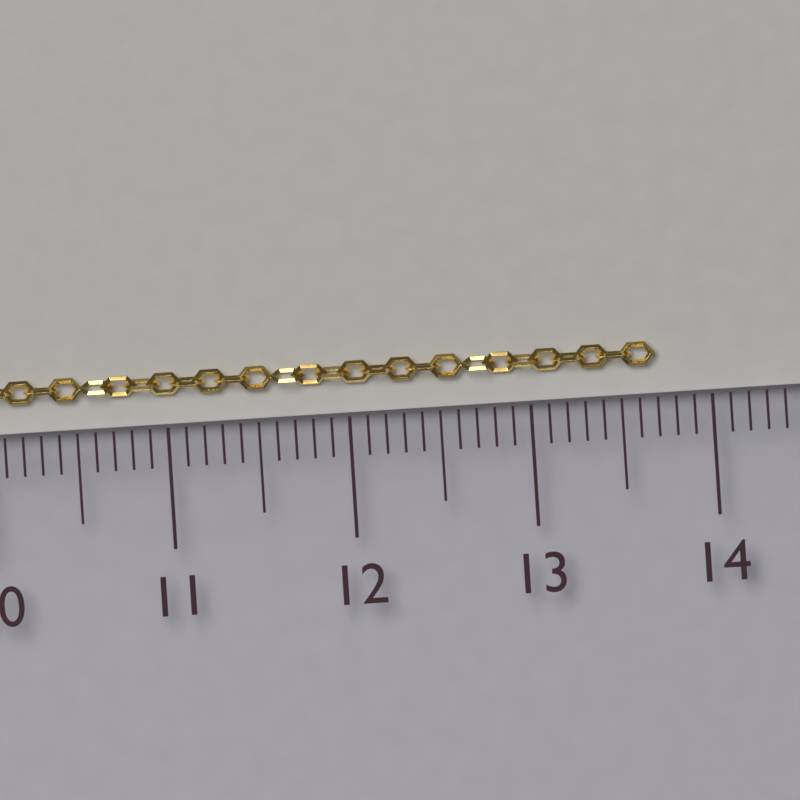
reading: 13.7 cm
